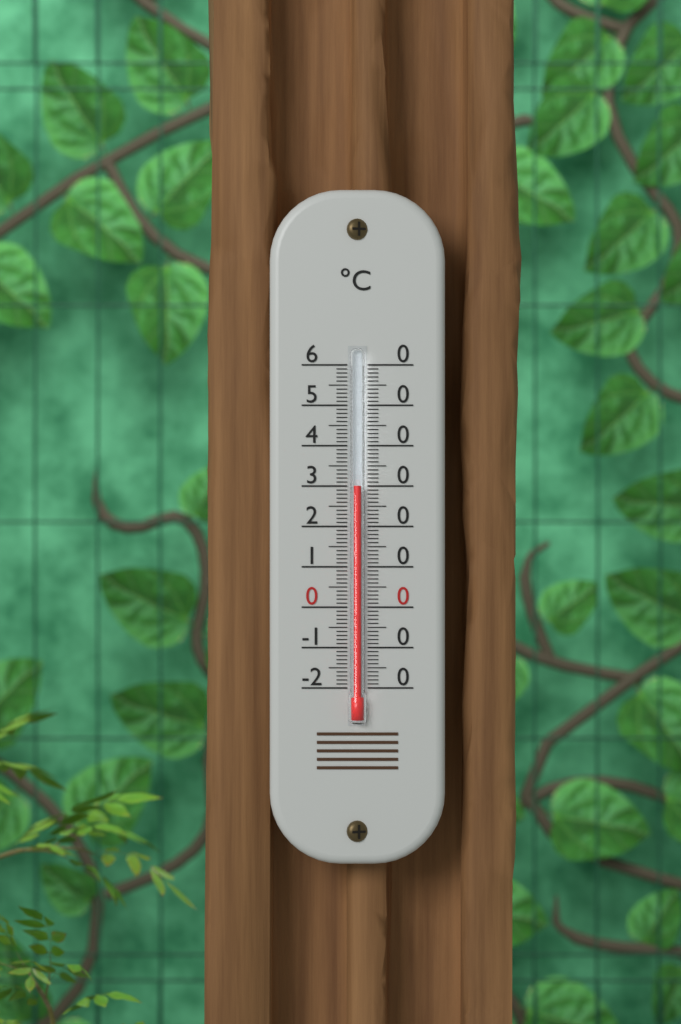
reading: 30 °C
